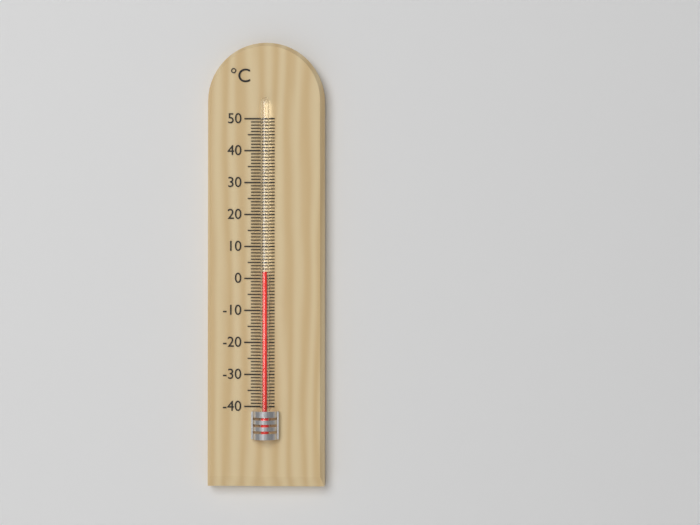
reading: 2 °C
